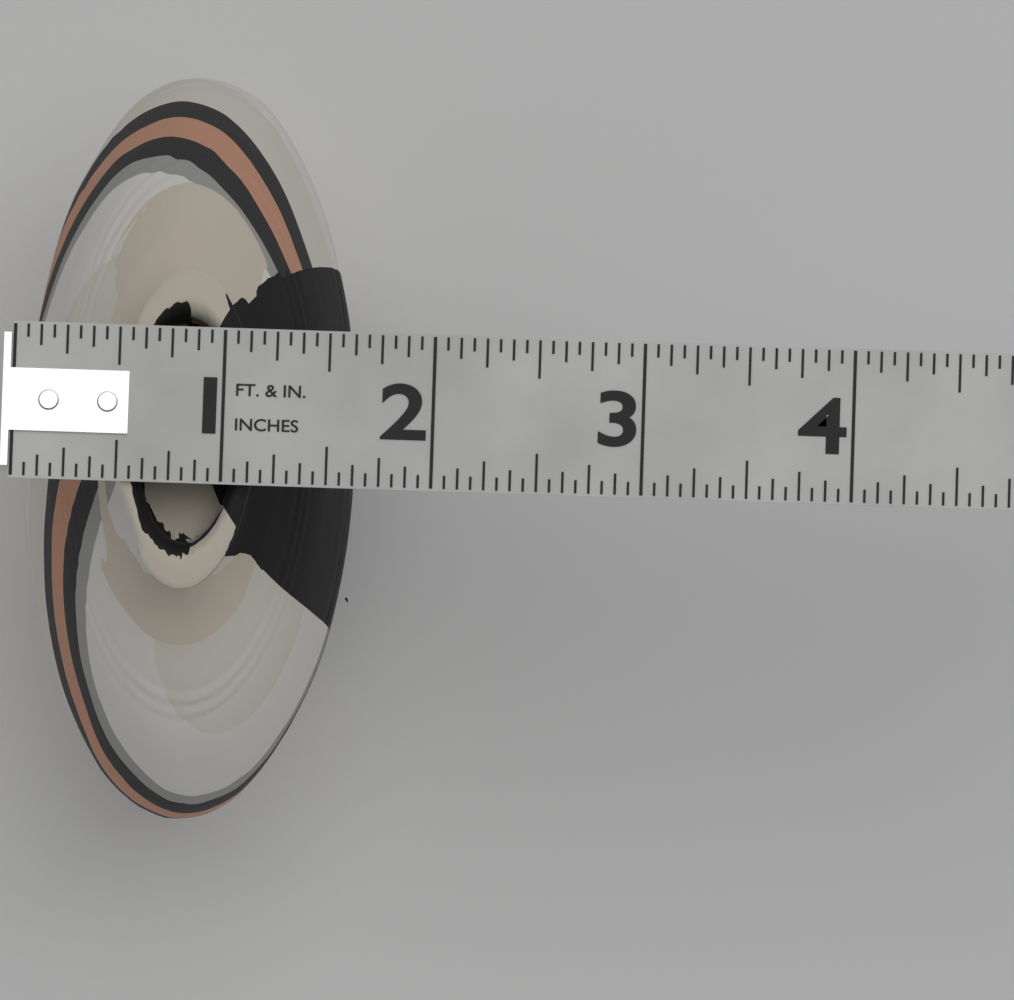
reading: 1.6250 in
